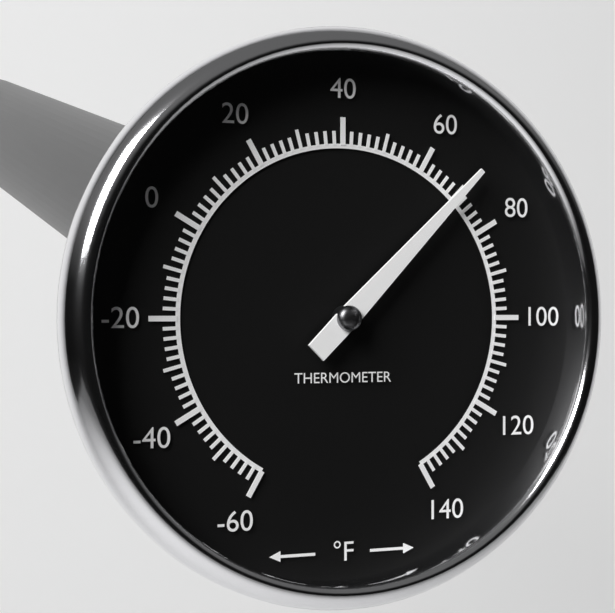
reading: 70 °F
